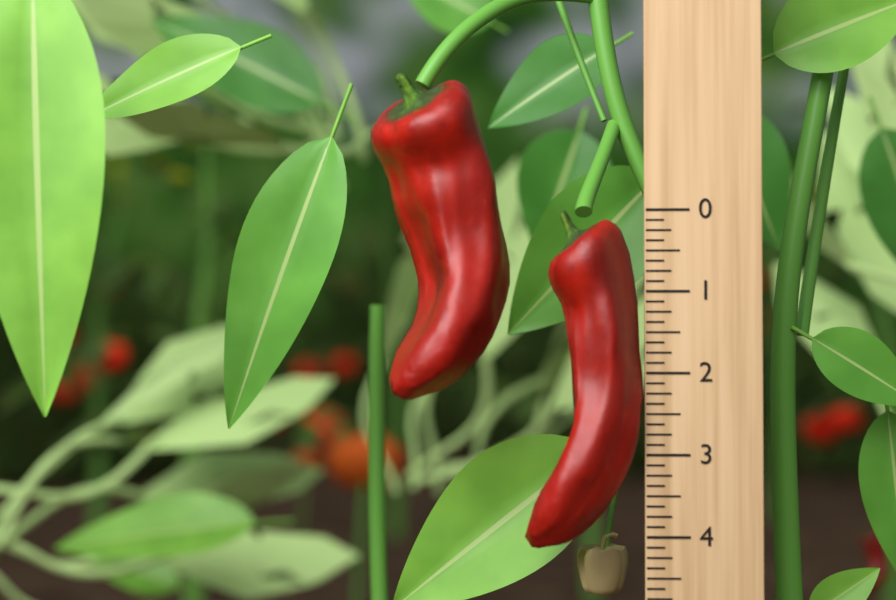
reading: 4.125 (no unit)
